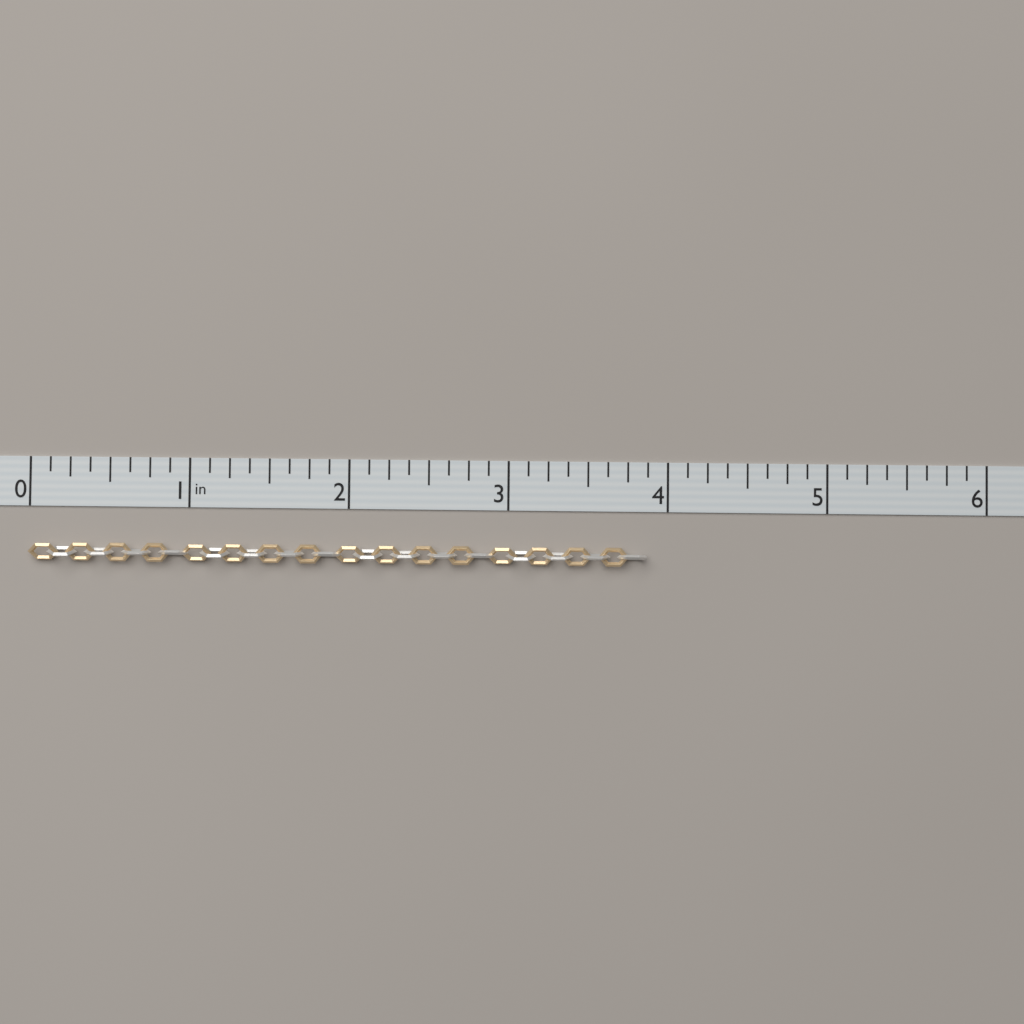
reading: 3.875 in
